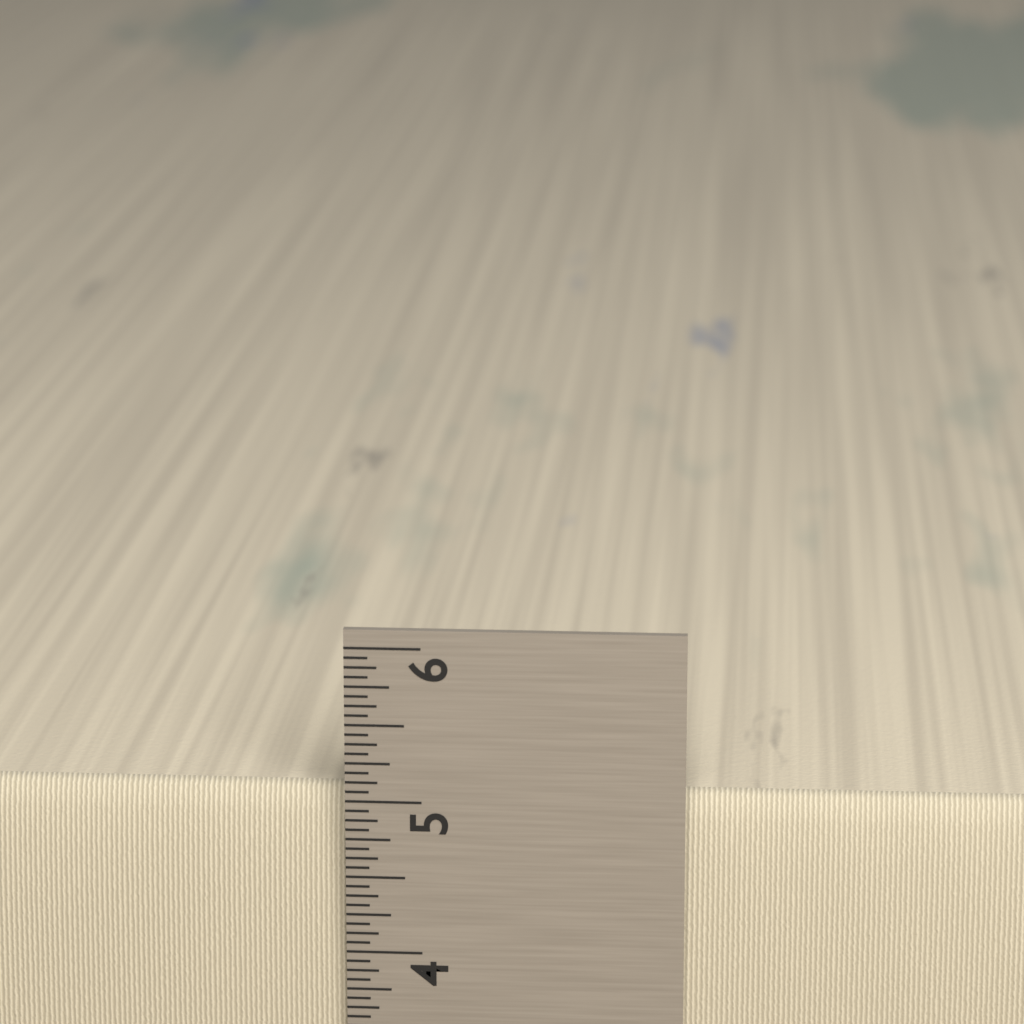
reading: 5.0625 in
